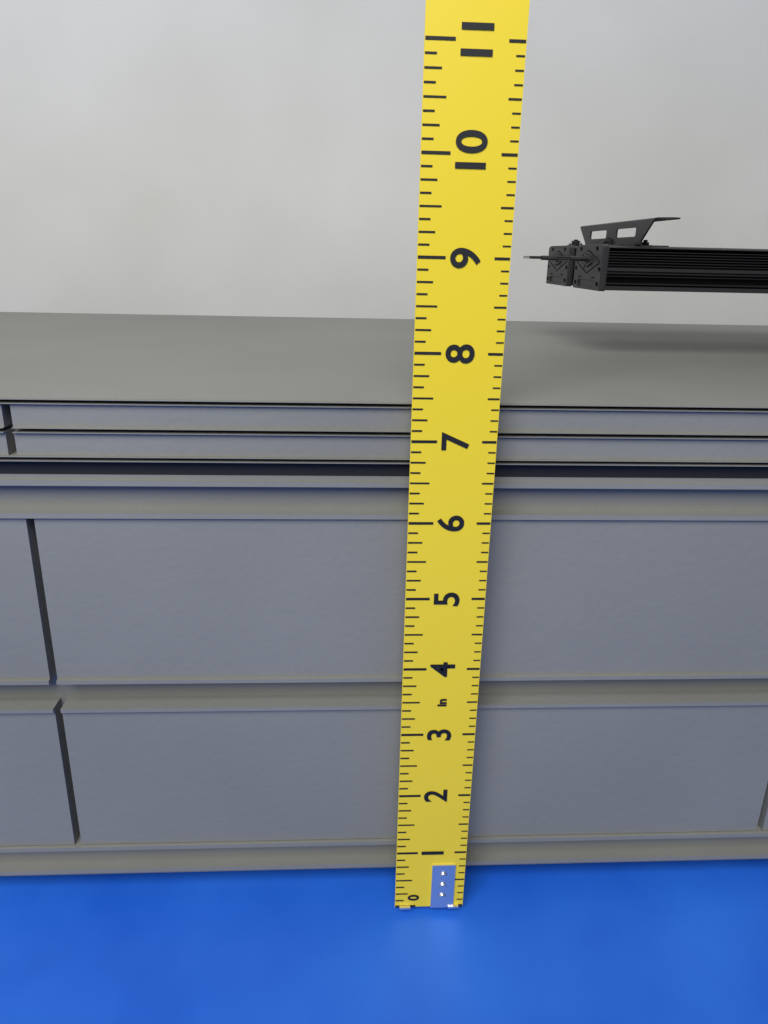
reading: 7.375 in
